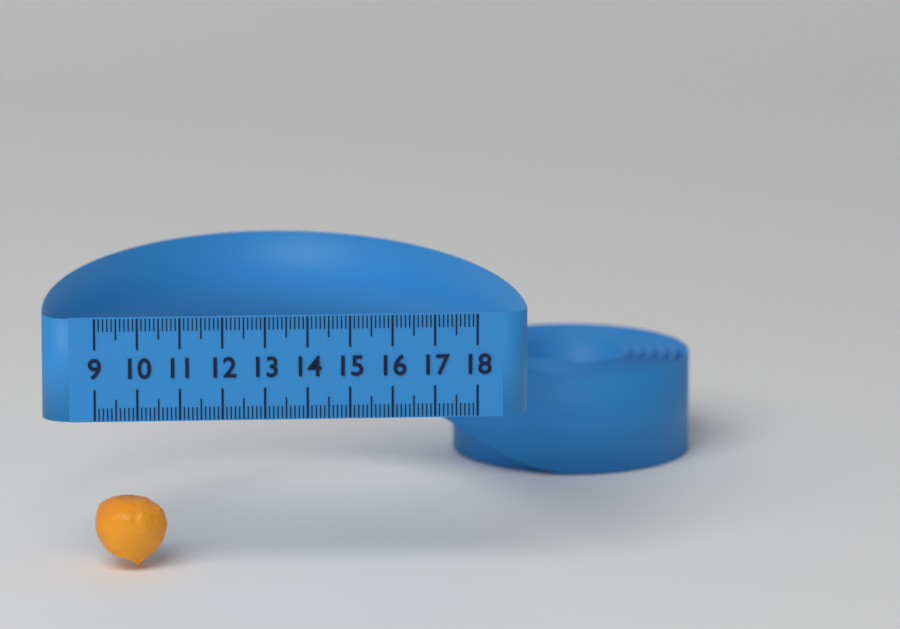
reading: 10.7 (no unit)
